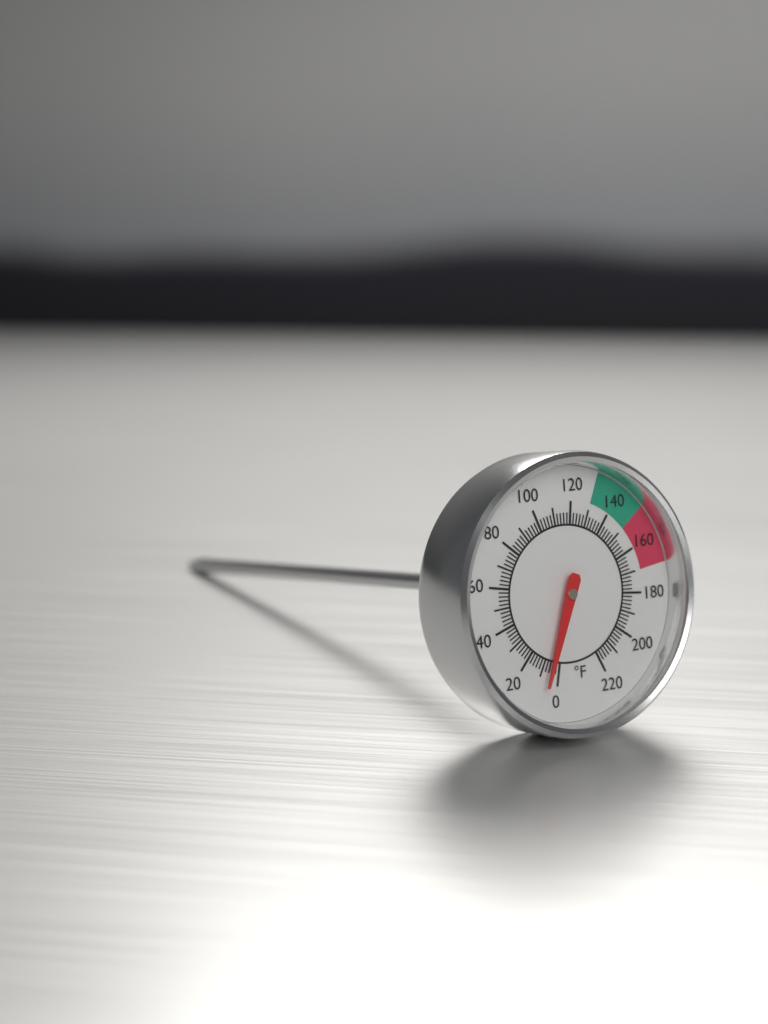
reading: 6 °F
